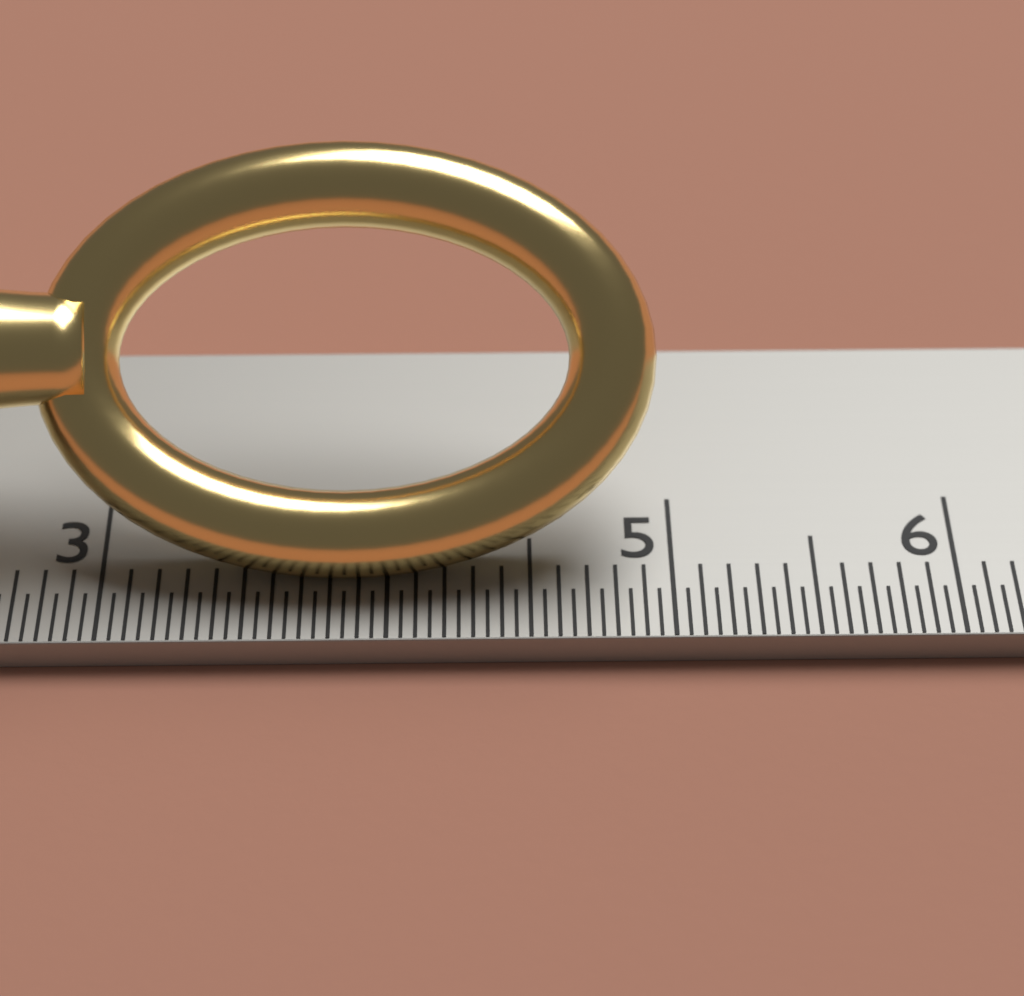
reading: 4.95 cm
